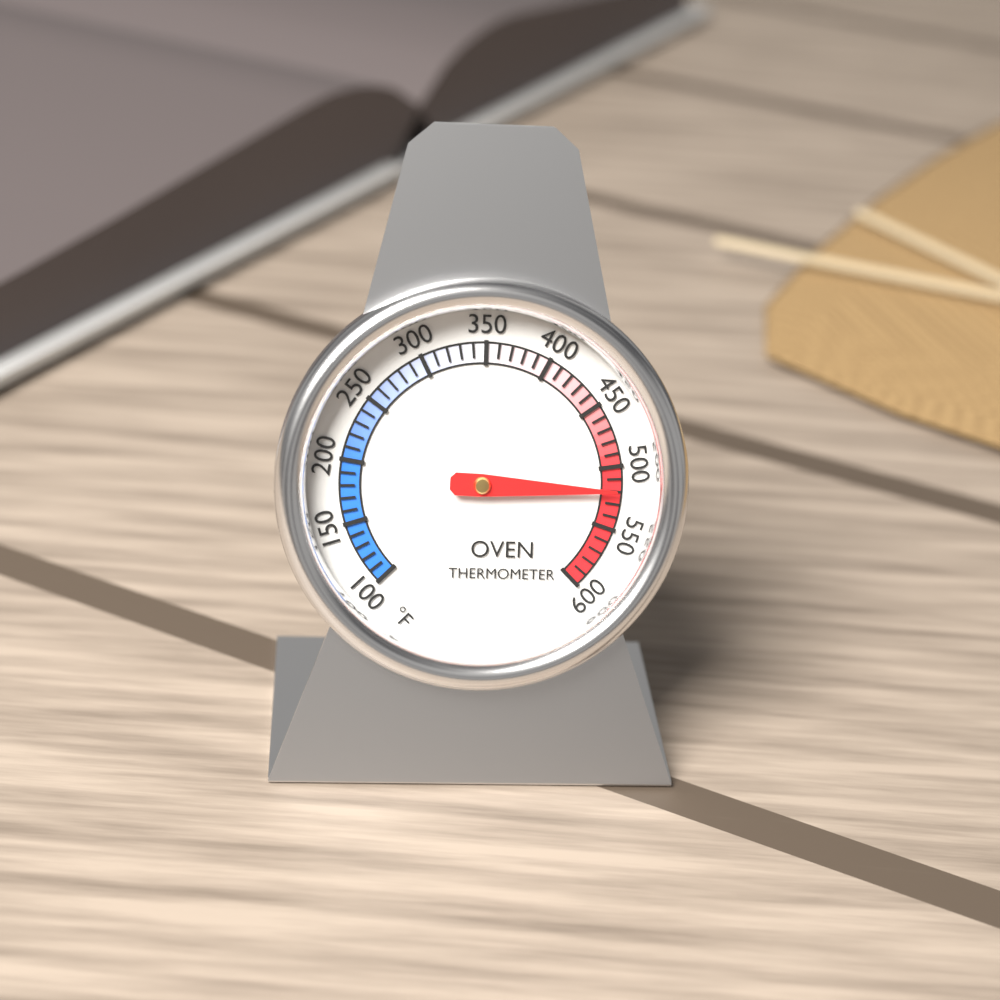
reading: 520 °F
